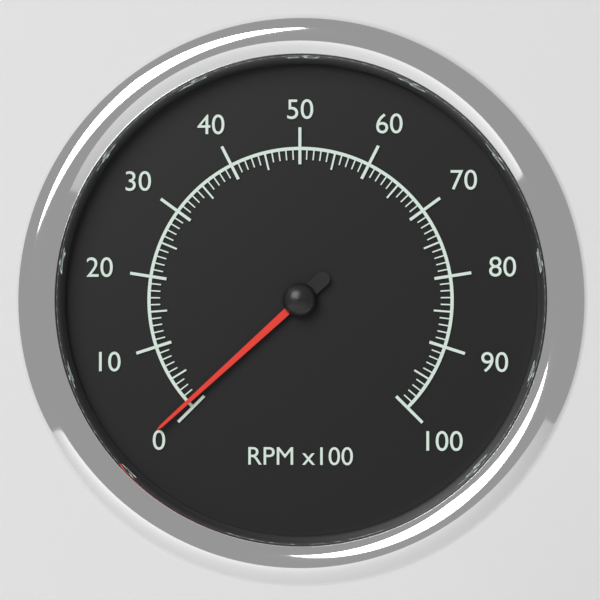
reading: 1 RPM x100
